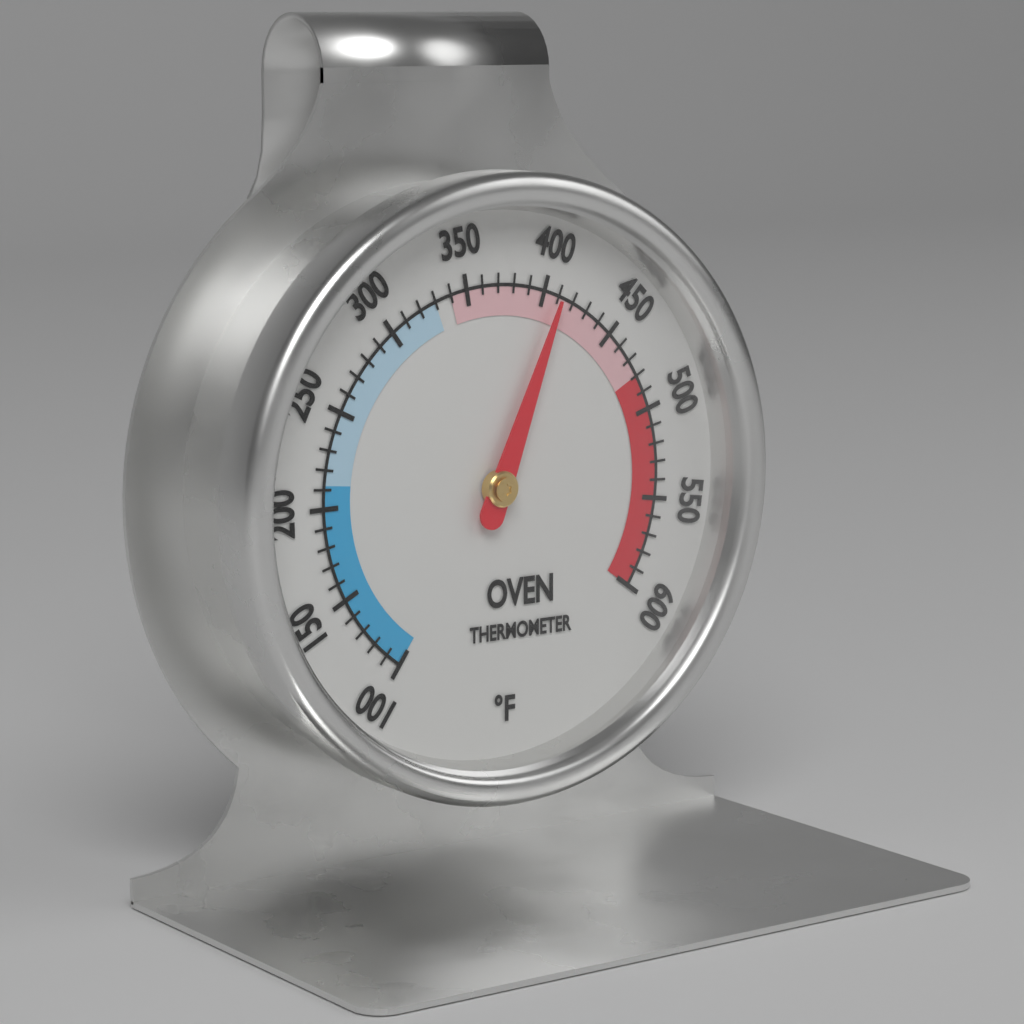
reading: 410 °F
